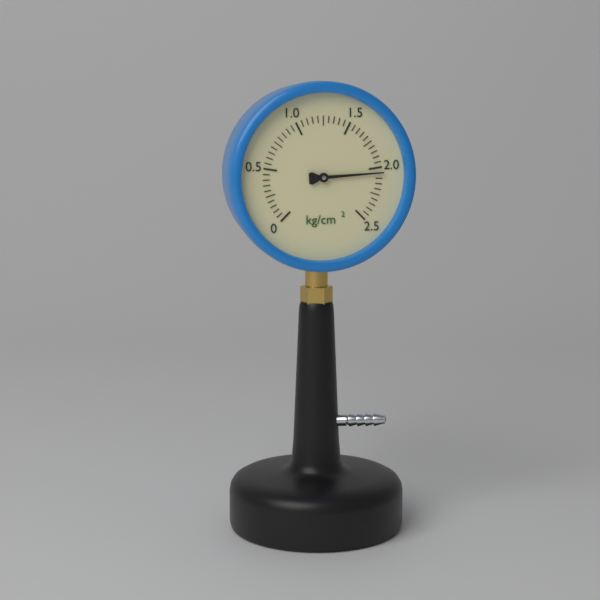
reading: 2.05 kg/cm²
